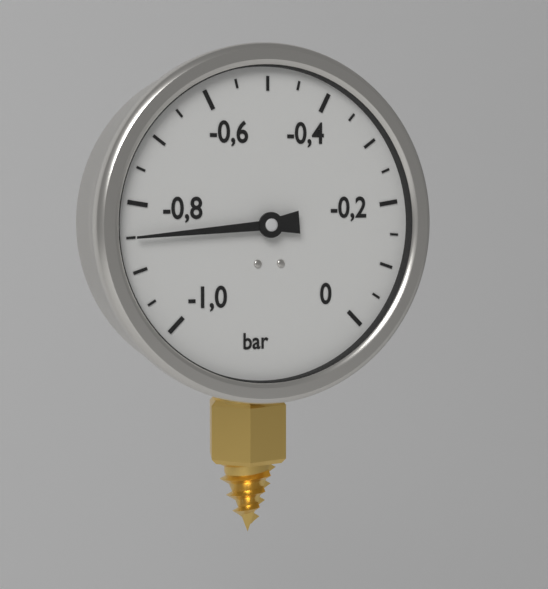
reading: -0.85 bar
